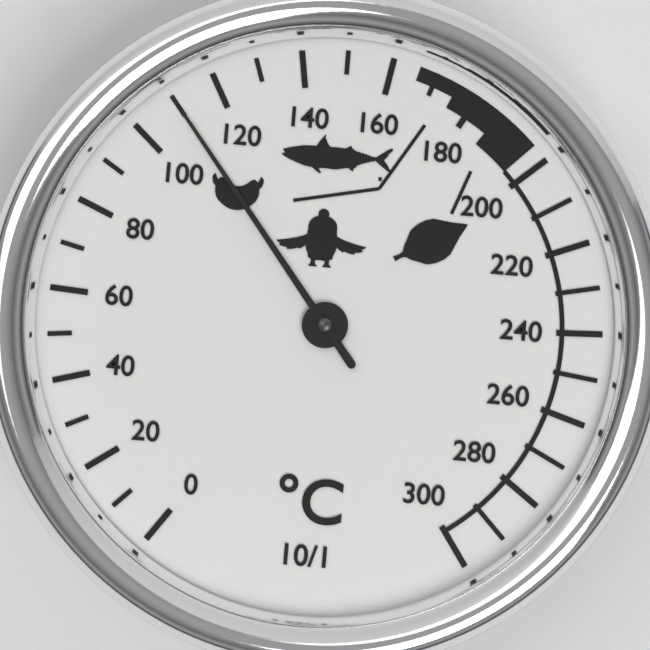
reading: 110 °C
